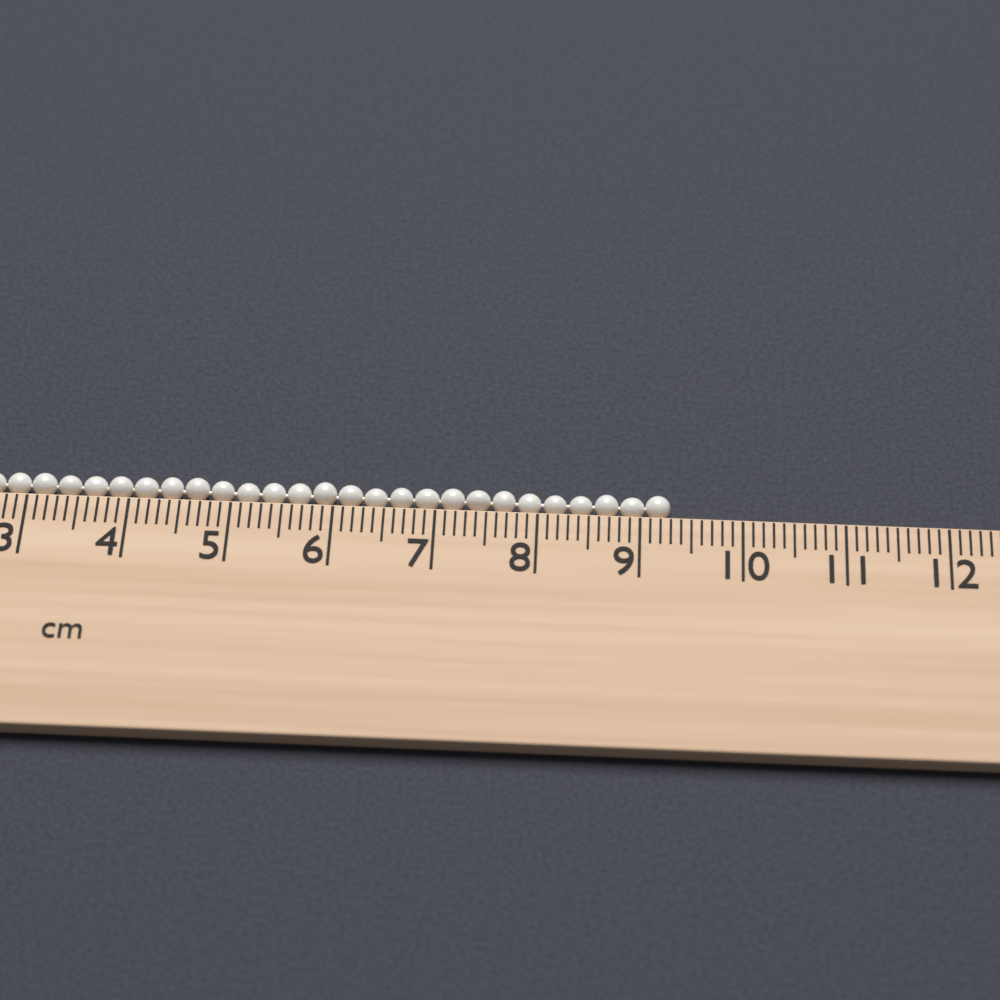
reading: 9.3 cm
